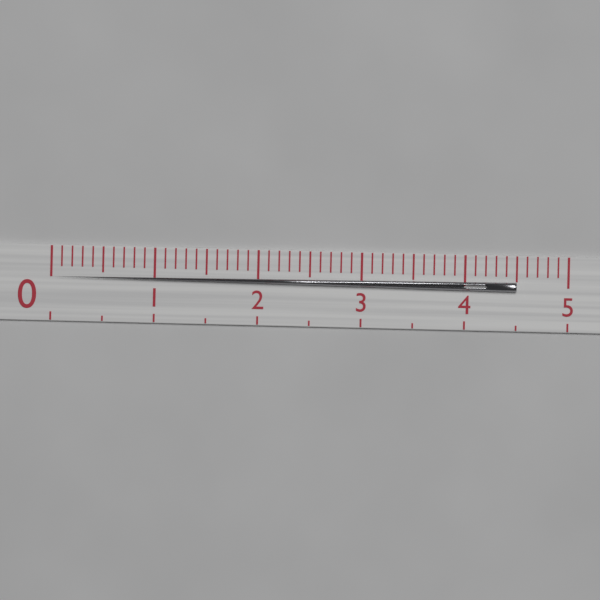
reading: 4.5 (no unit)
